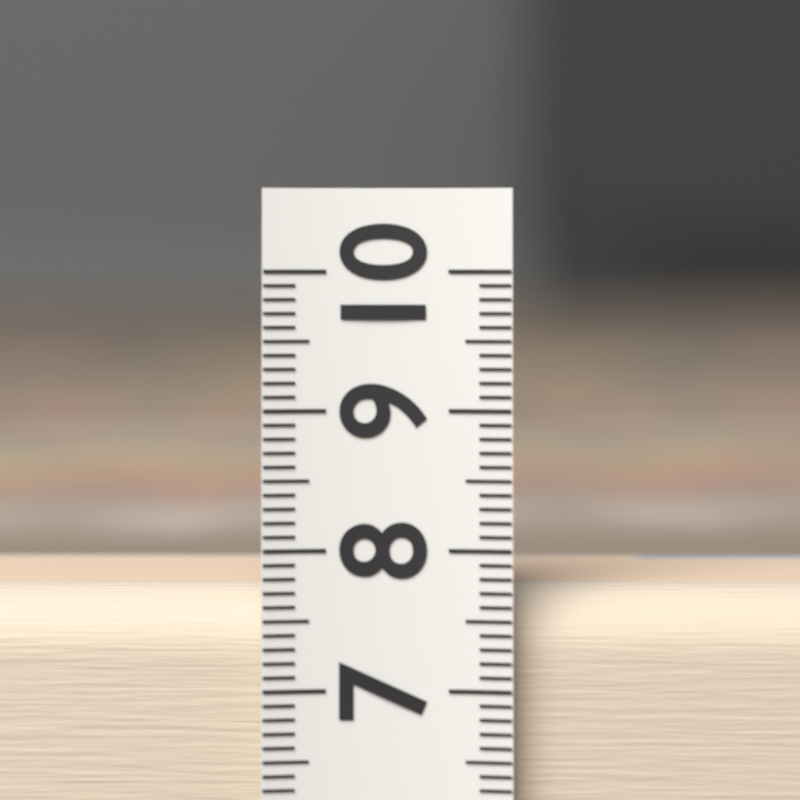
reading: 7.7 (no unit)
